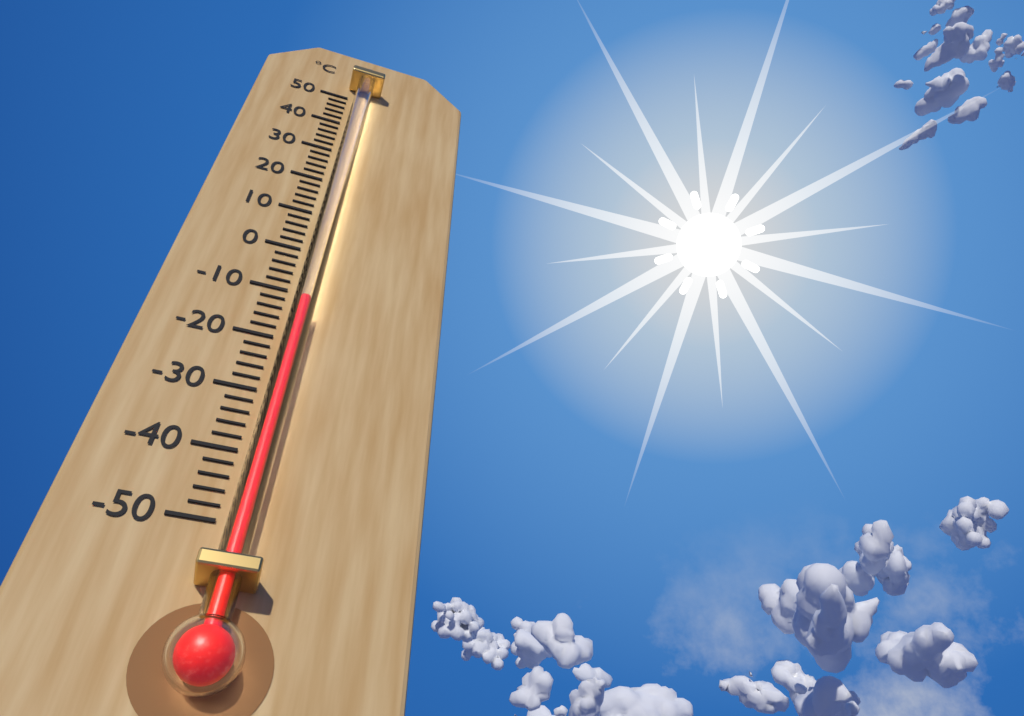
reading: -14 °C
